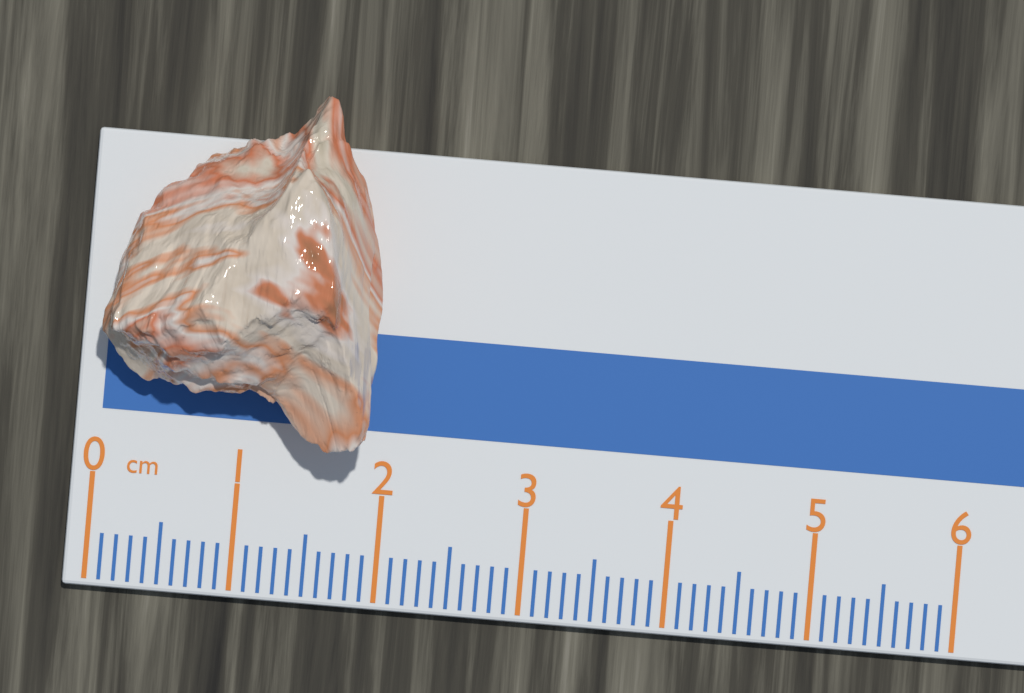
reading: 1.9 cm
